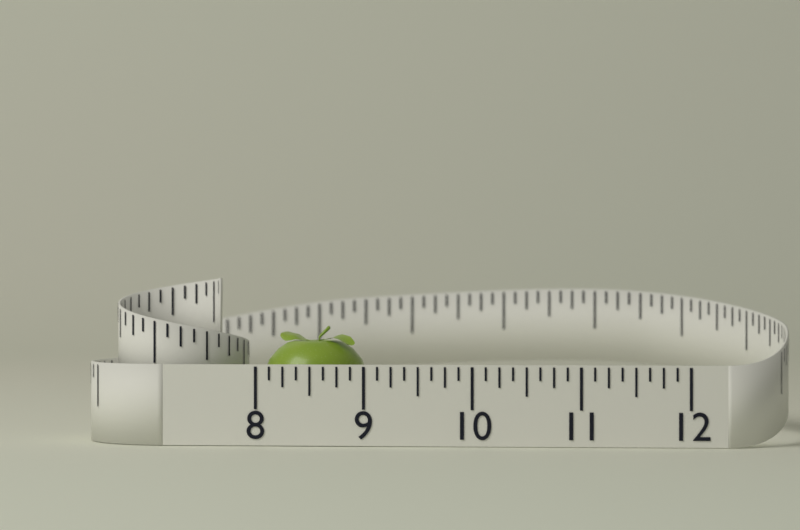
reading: 9.000 (no unit)
